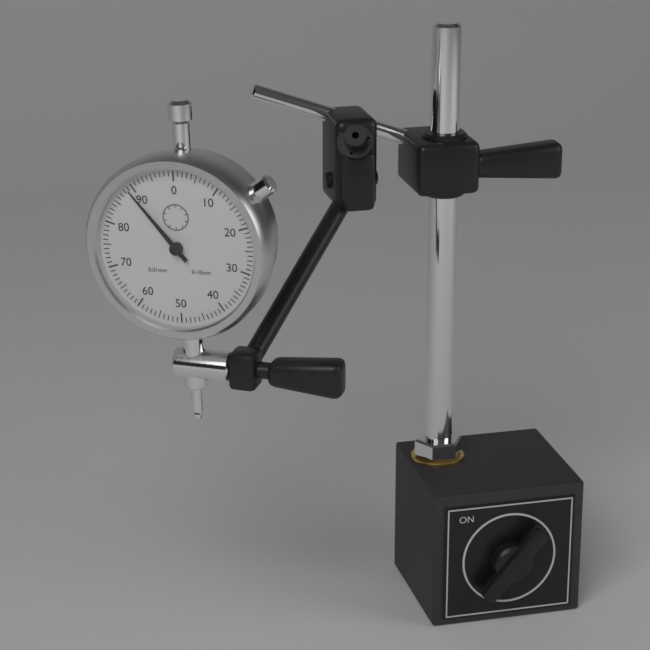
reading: 0.89 mm
